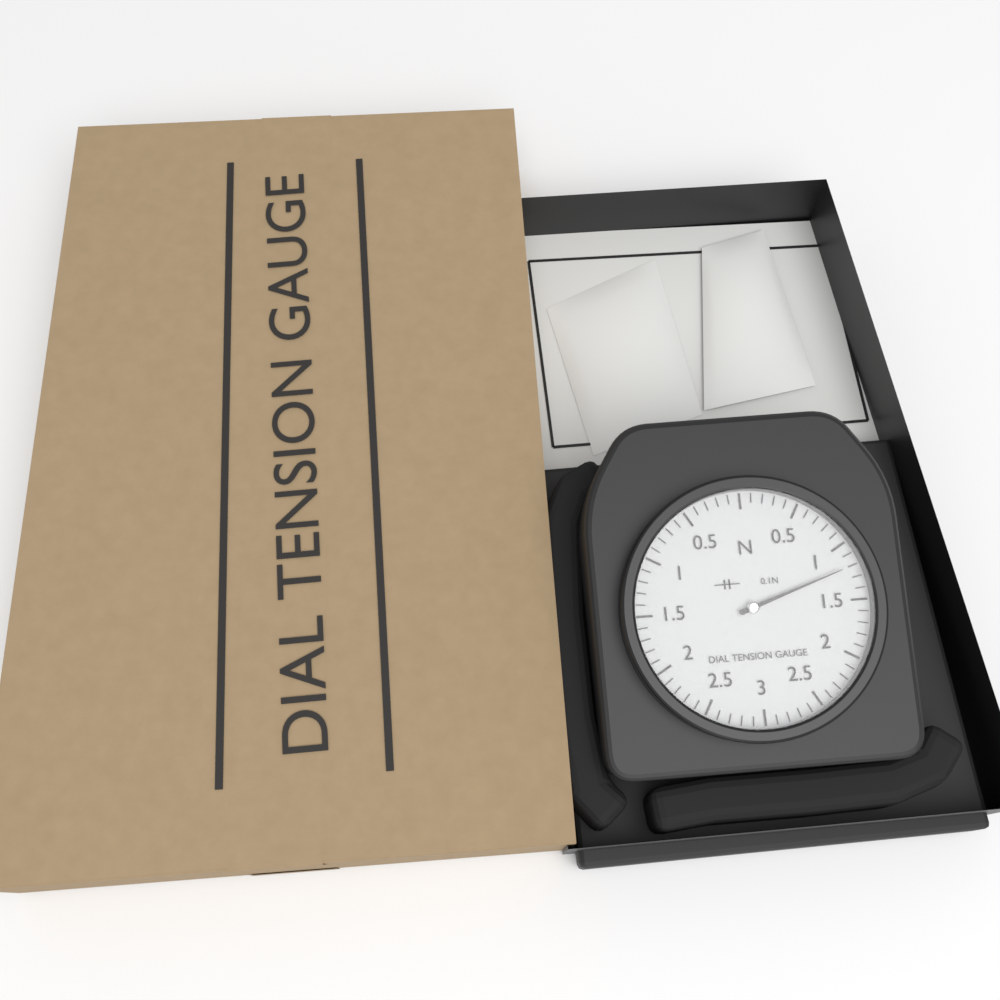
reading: 1.2 N
